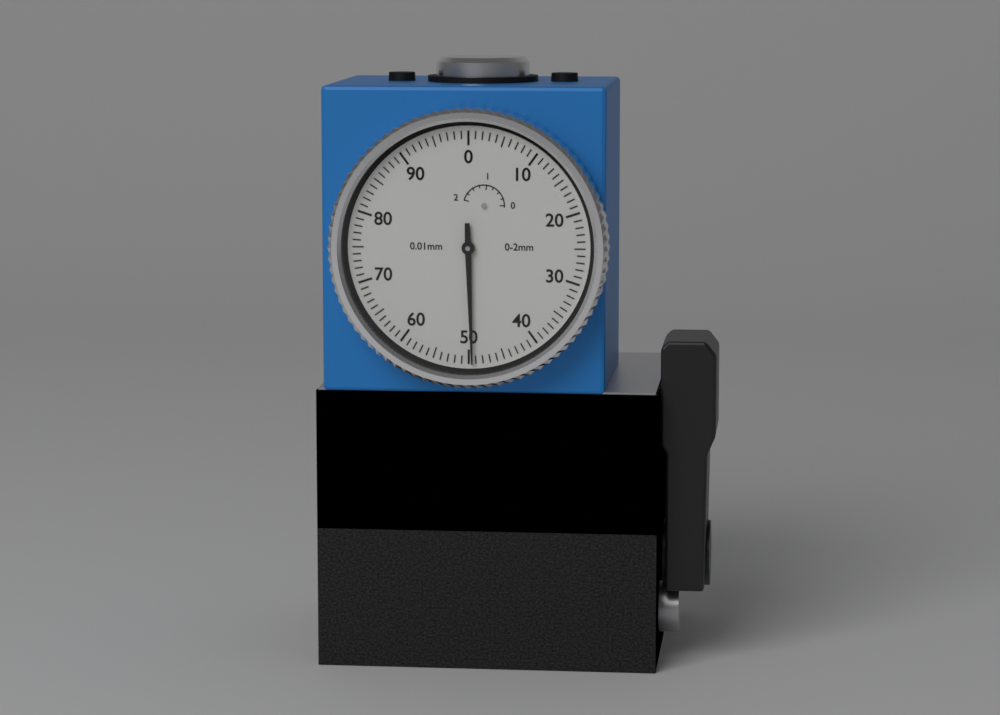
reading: 0.495 mm
